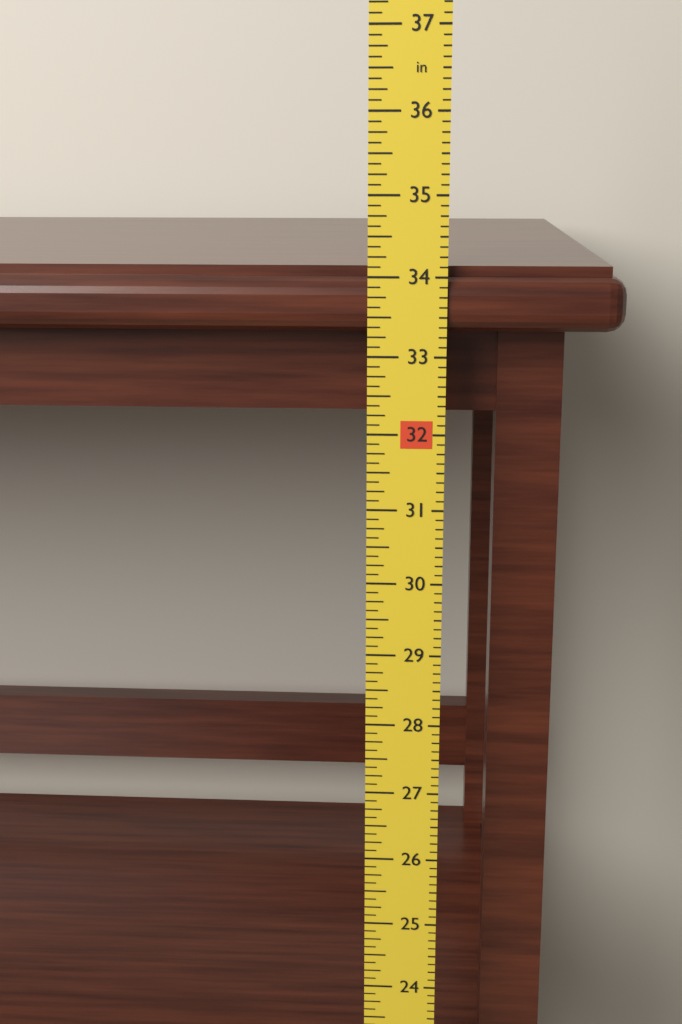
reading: 34.125 in
